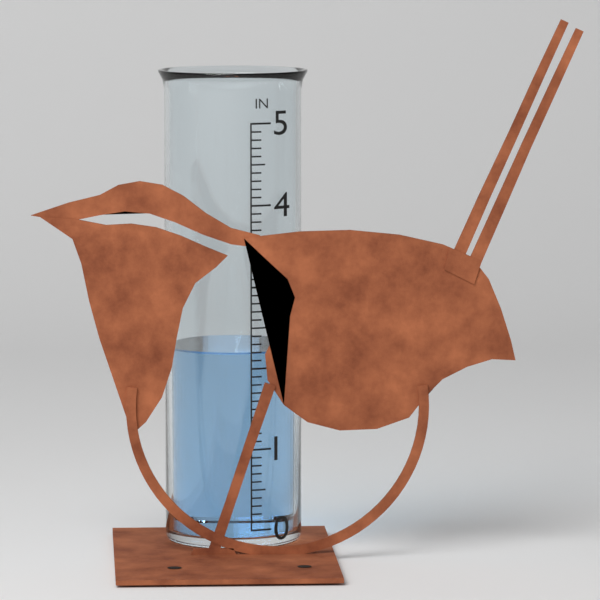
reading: 2.2 in
